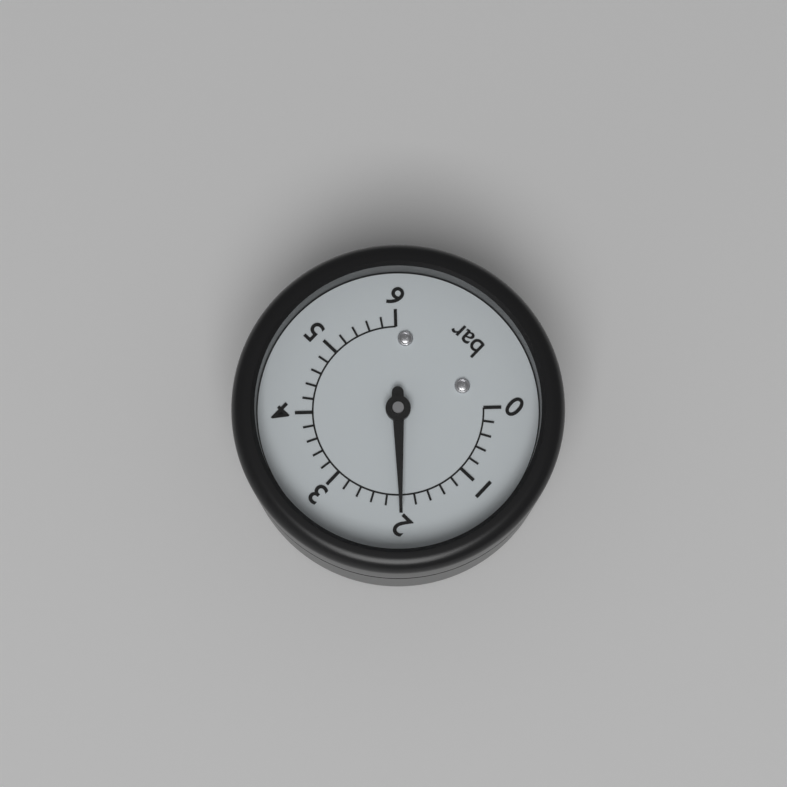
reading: 2.0 bar
